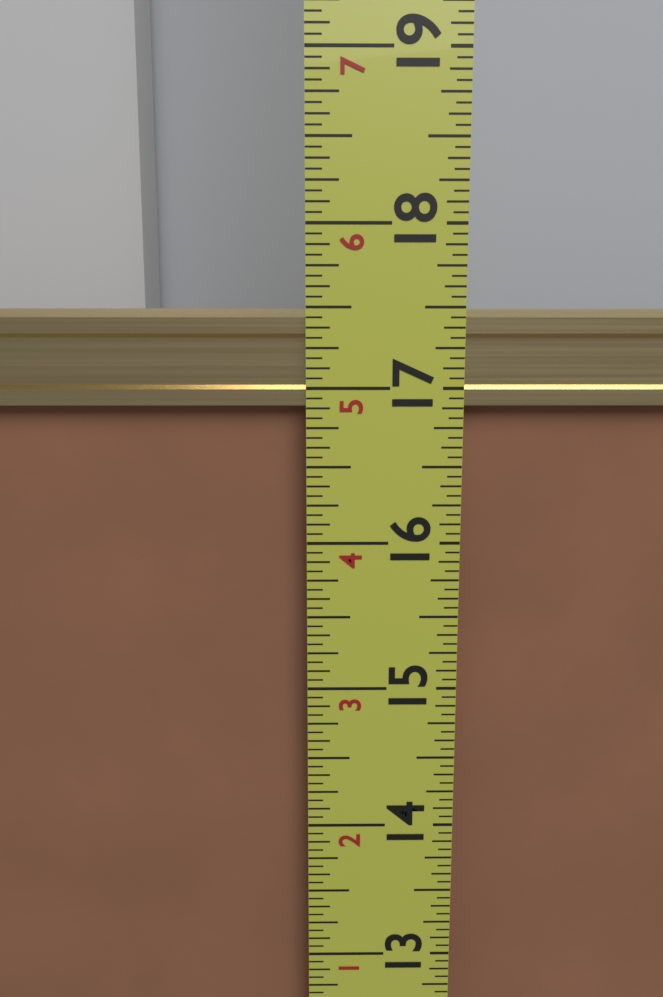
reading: 17.5000 in
